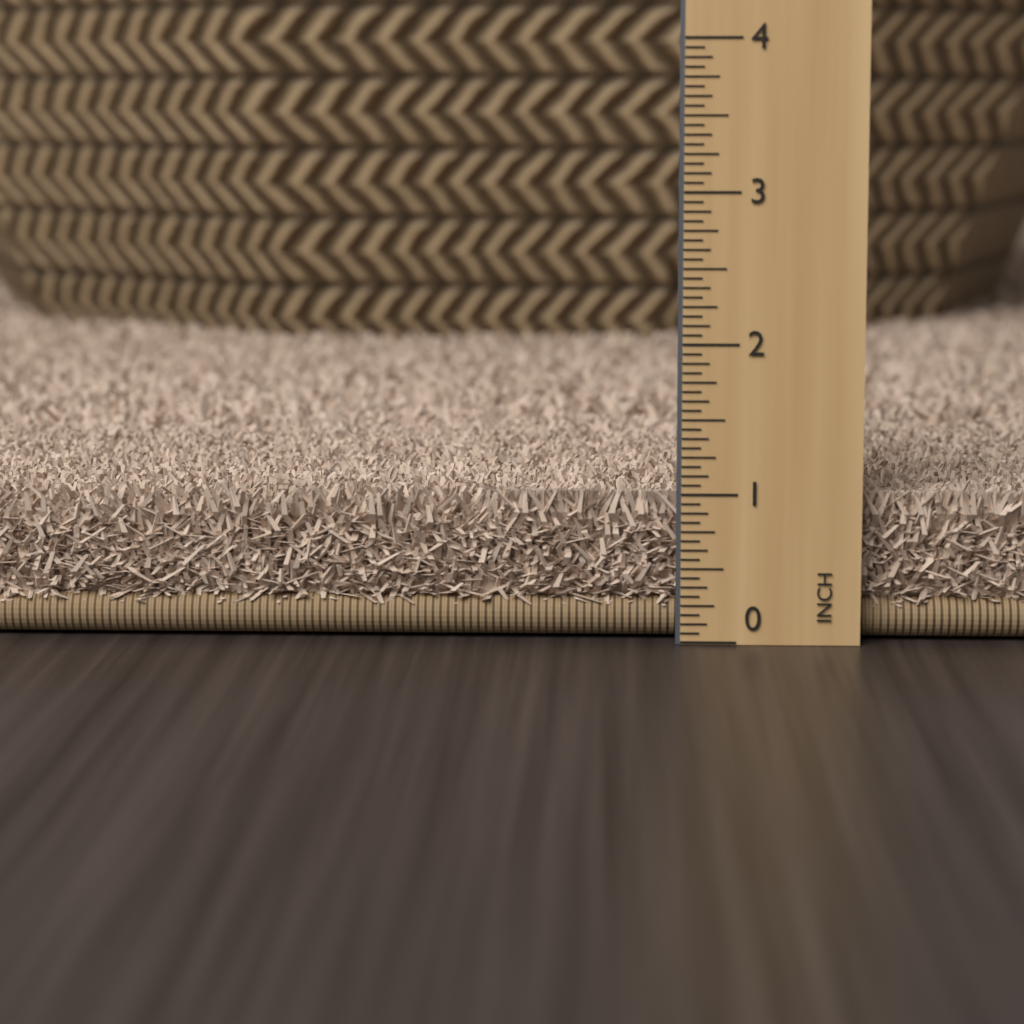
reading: 1.0000 in
